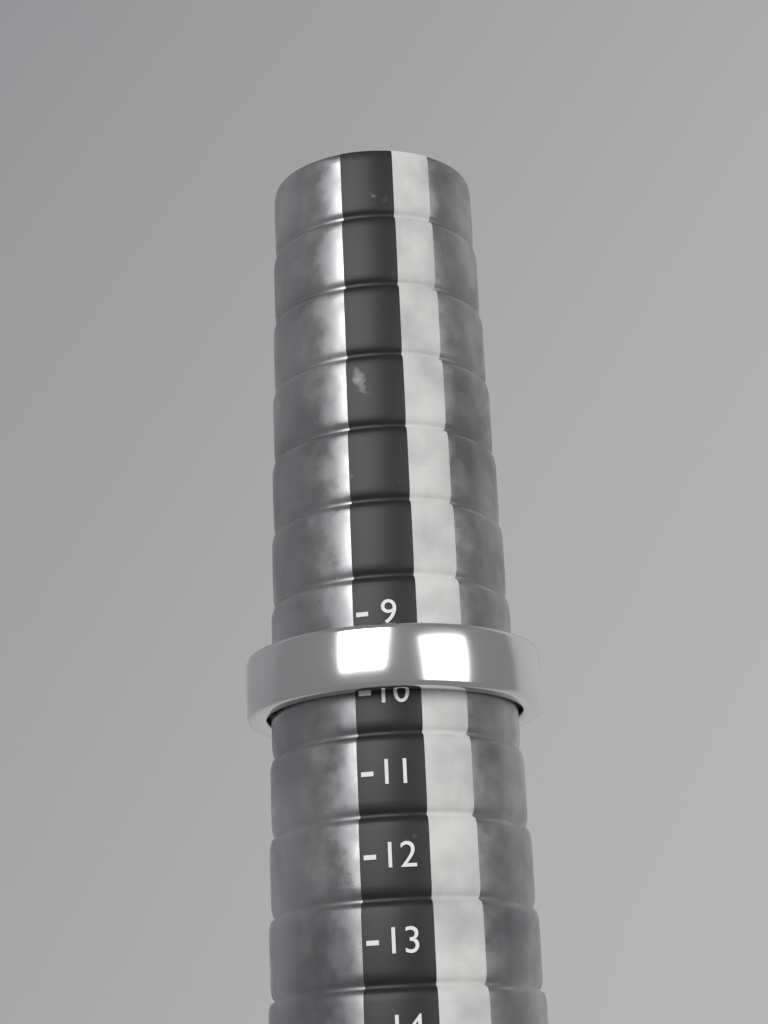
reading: 10 (no unit)
